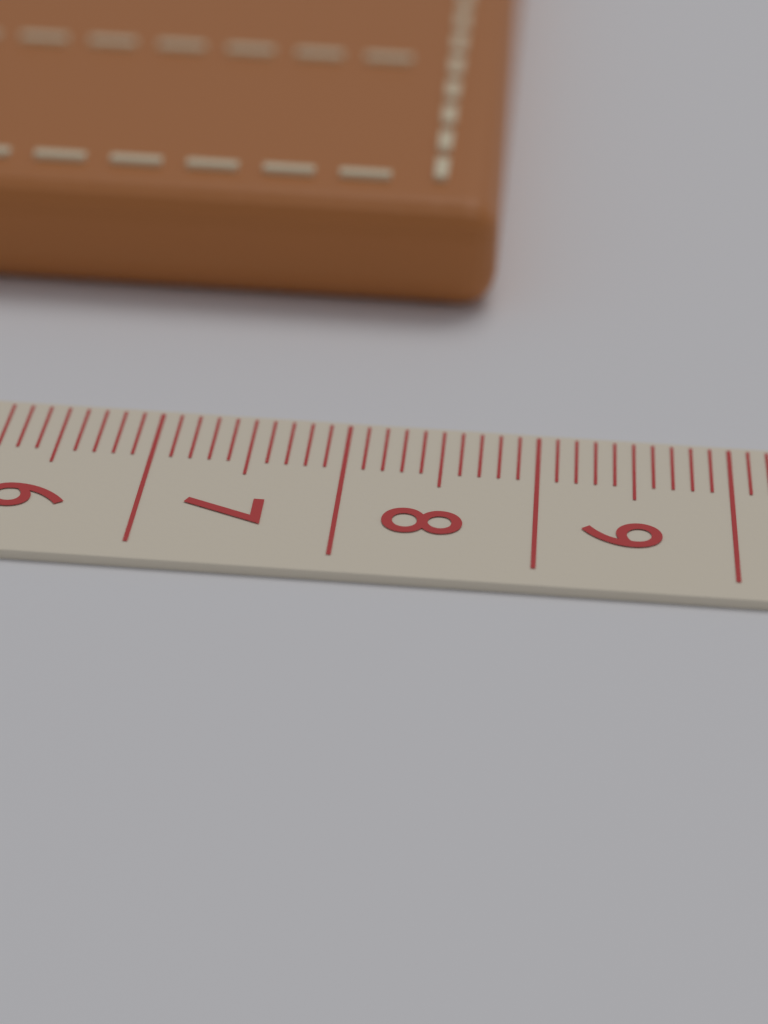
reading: 8.7 cm
